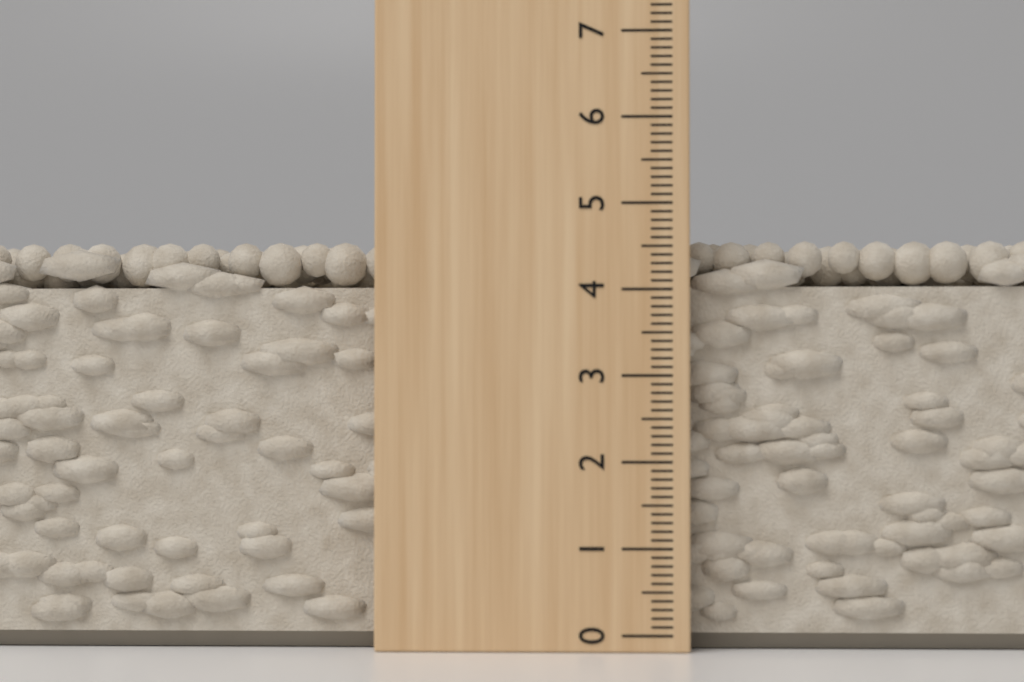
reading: 4.6 cm
